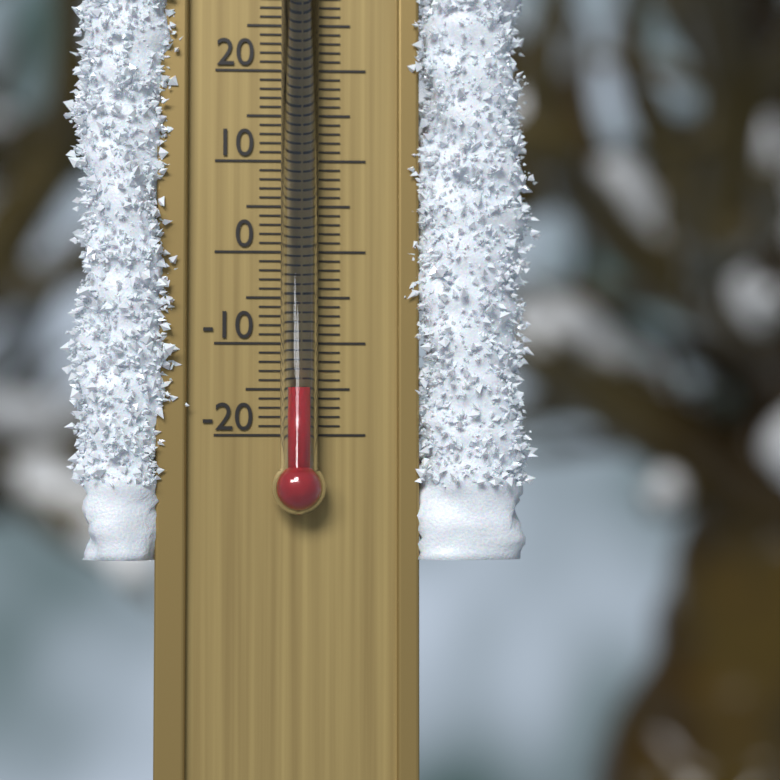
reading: -15 °C
